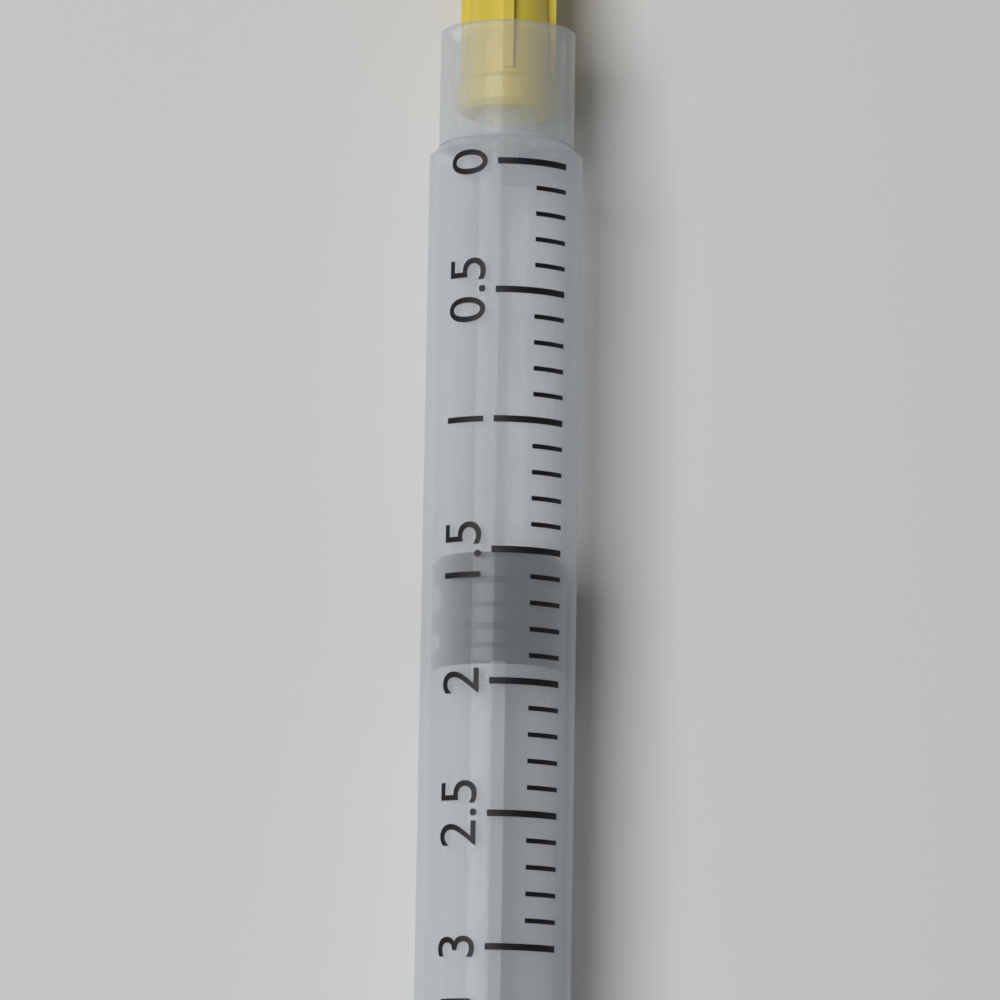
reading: 1.5 ml
